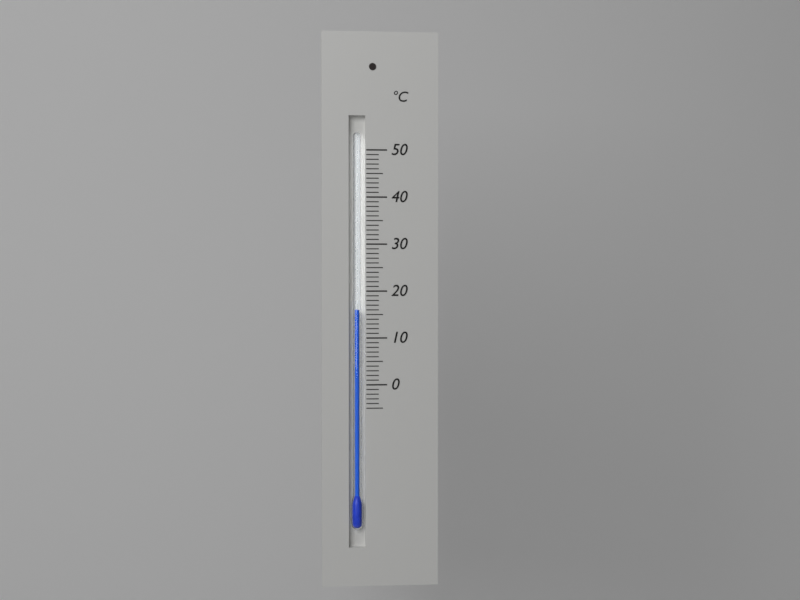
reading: 16 °C
